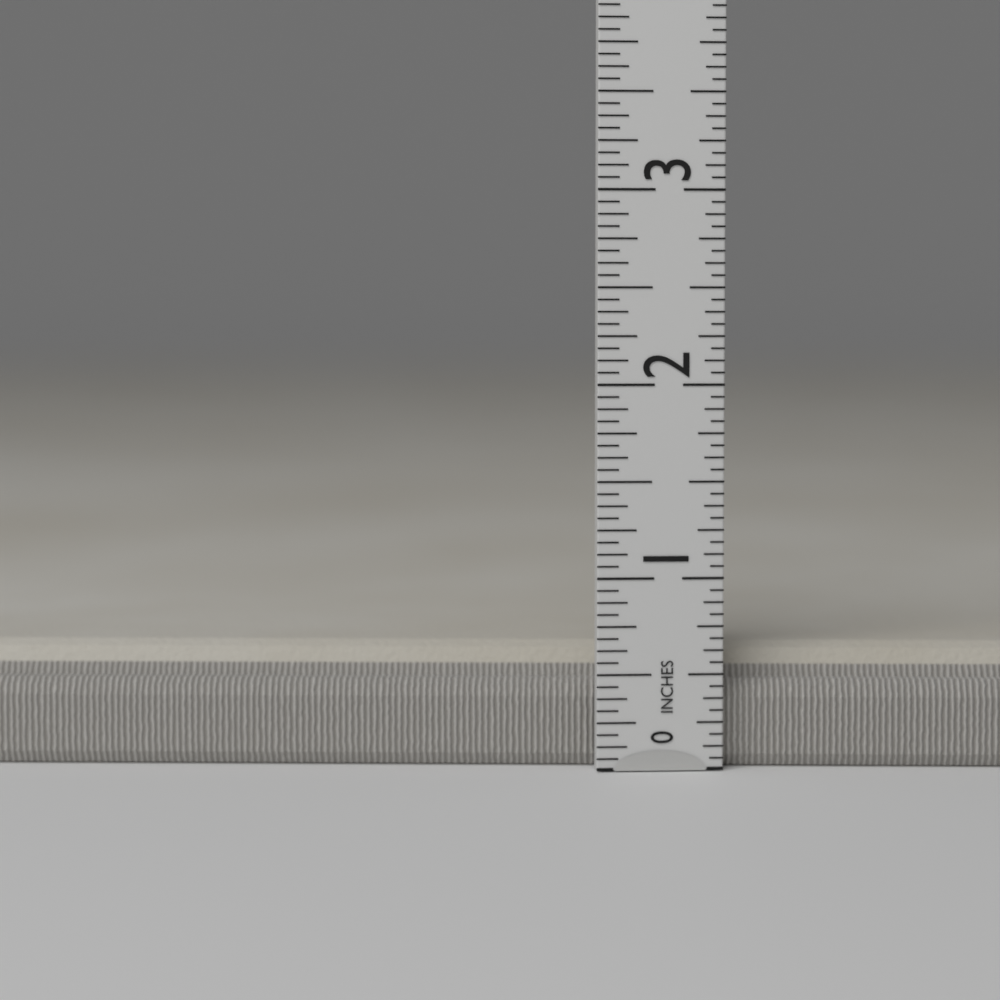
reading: 0.6250 in
